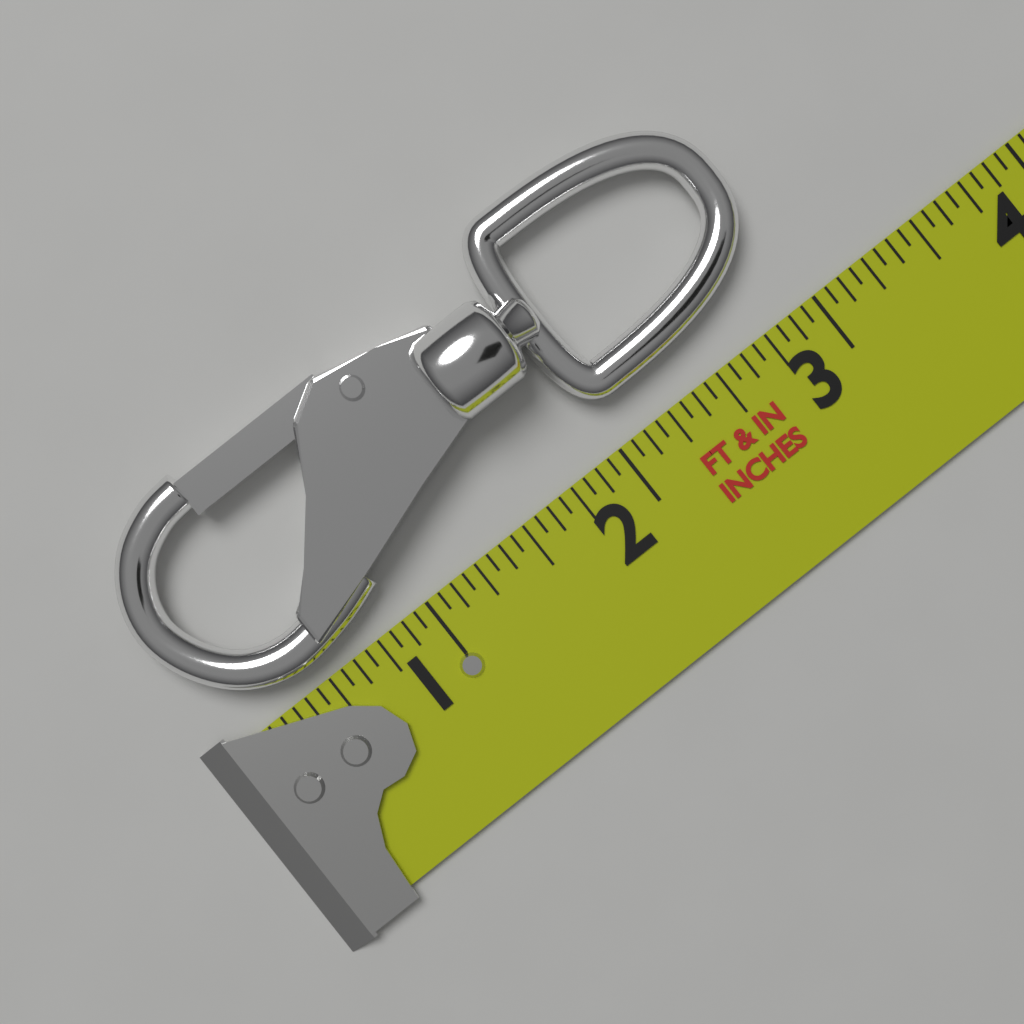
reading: 3.0000 in
